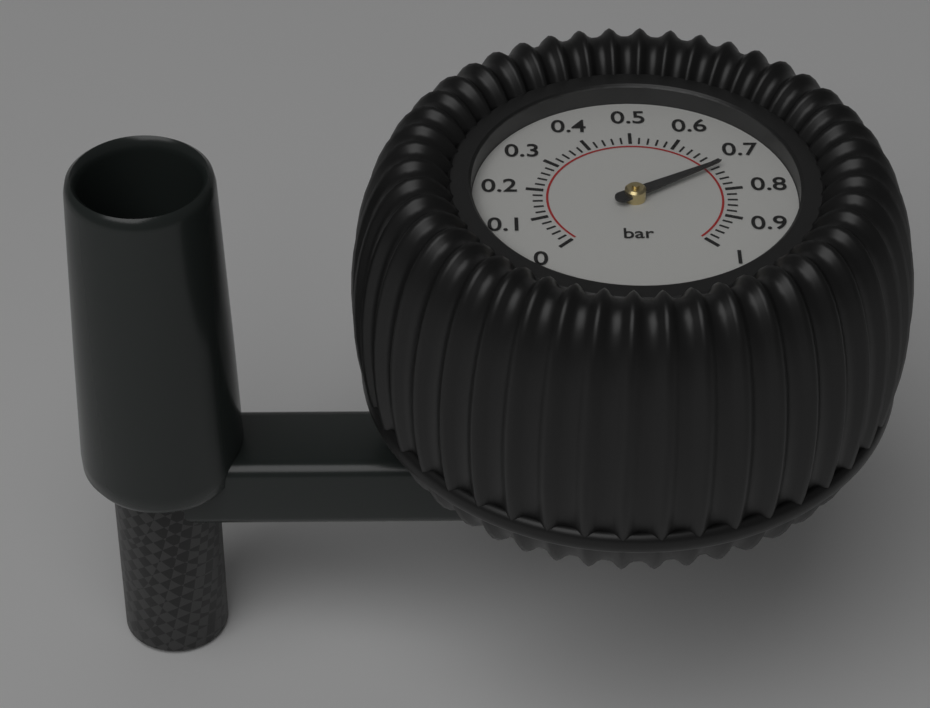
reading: 0.72 bar
